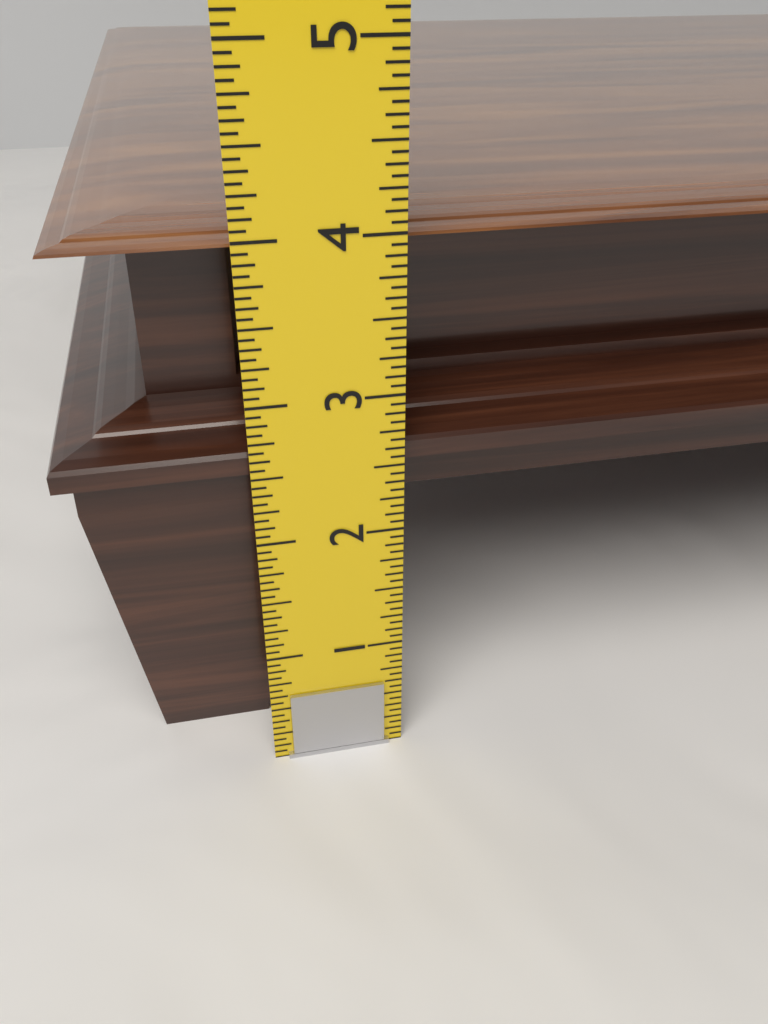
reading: 4.0000 in
